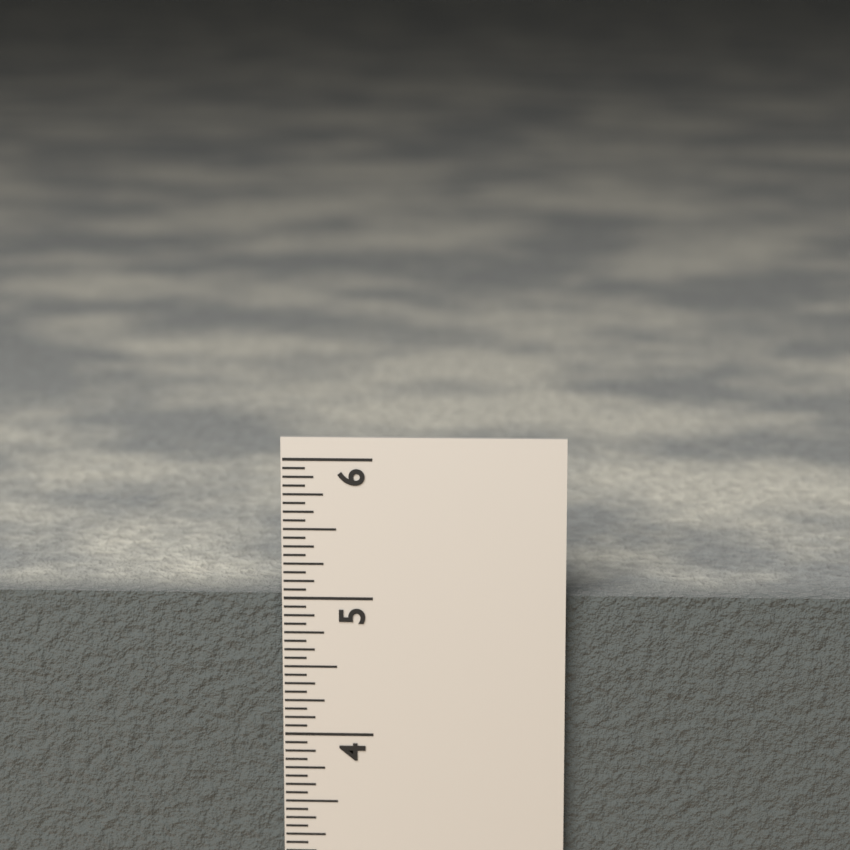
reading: 5.0000 in
